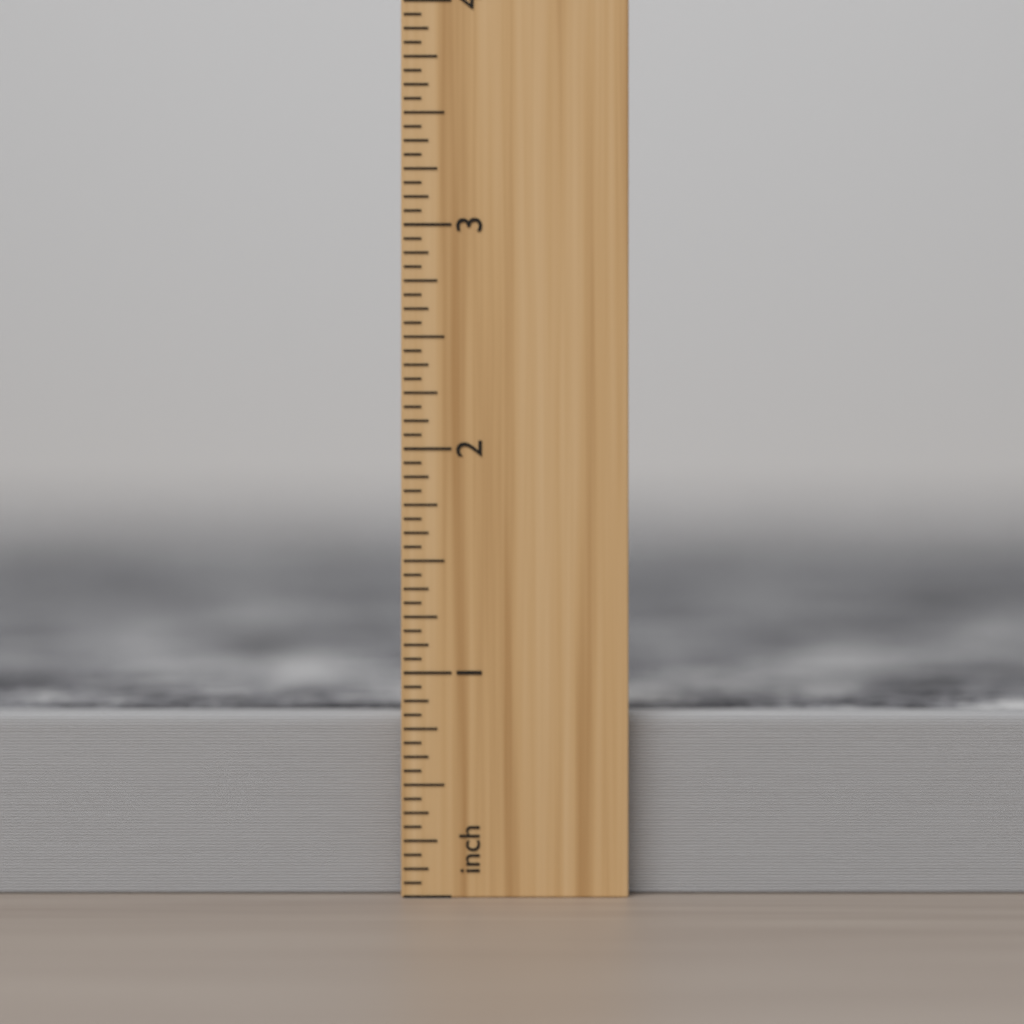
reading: 0.8125 inch
